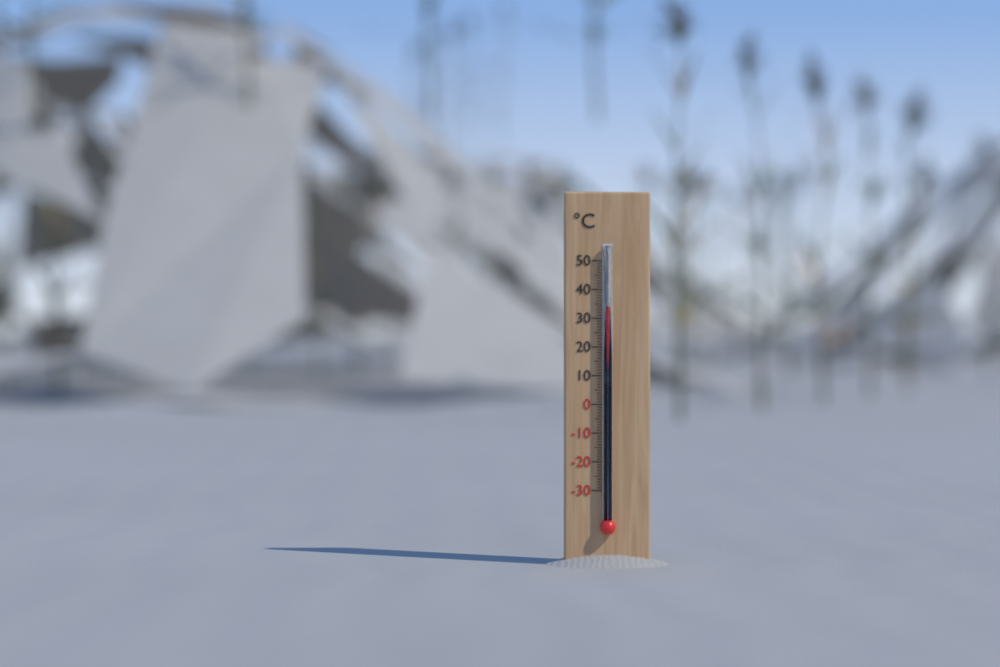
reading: 34 °C
